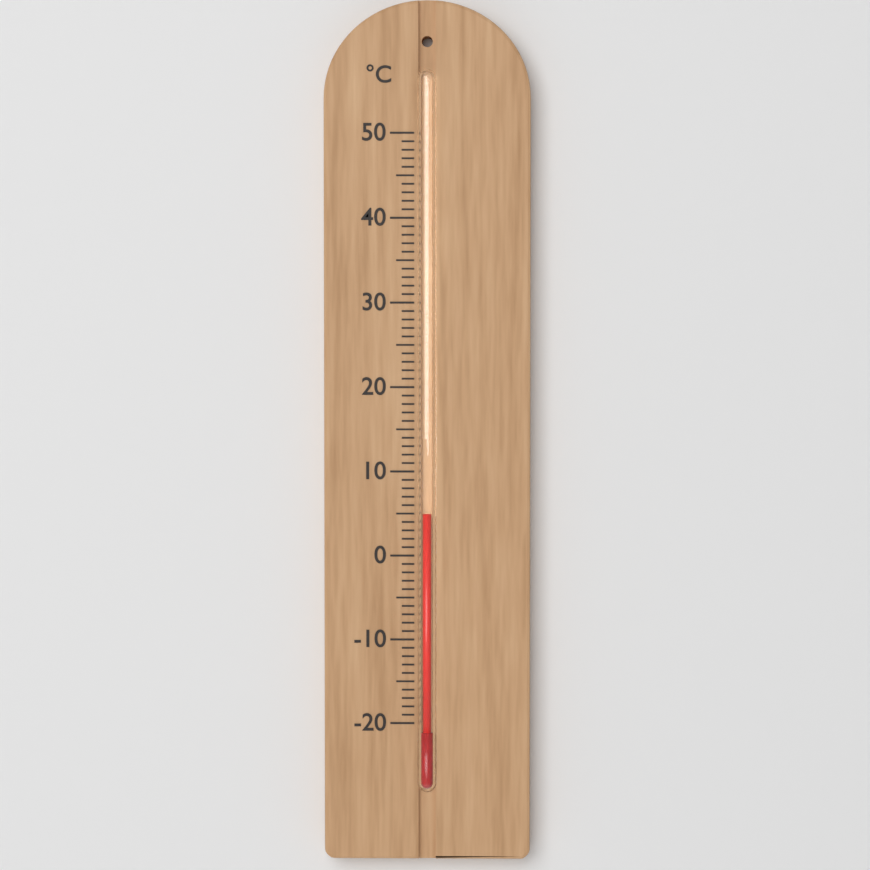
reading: 5 °C
